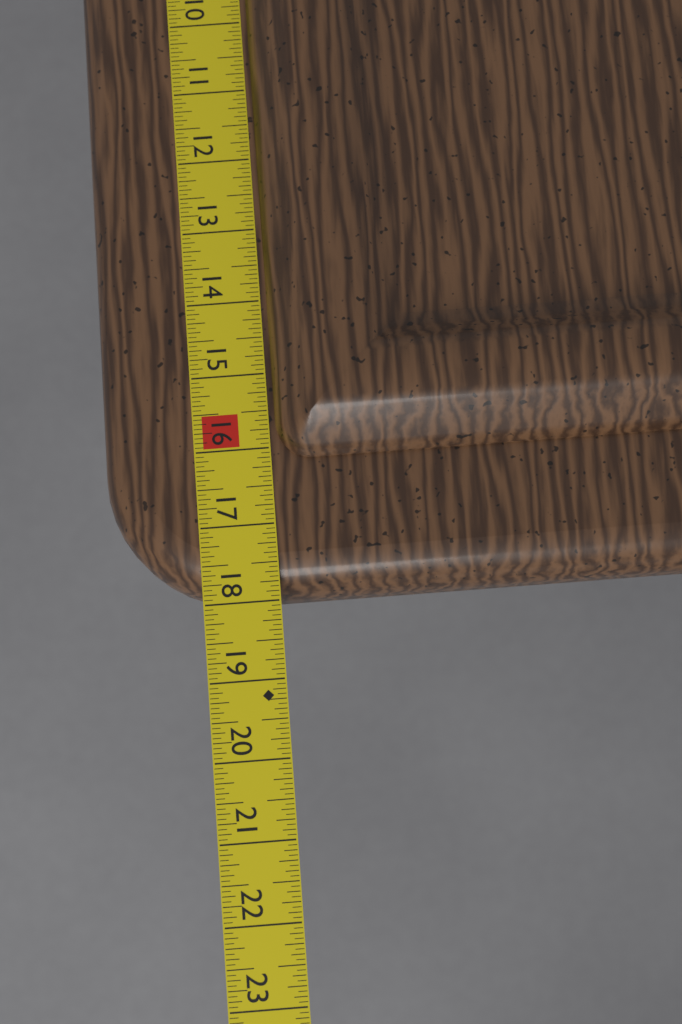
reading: 17.9375 in
